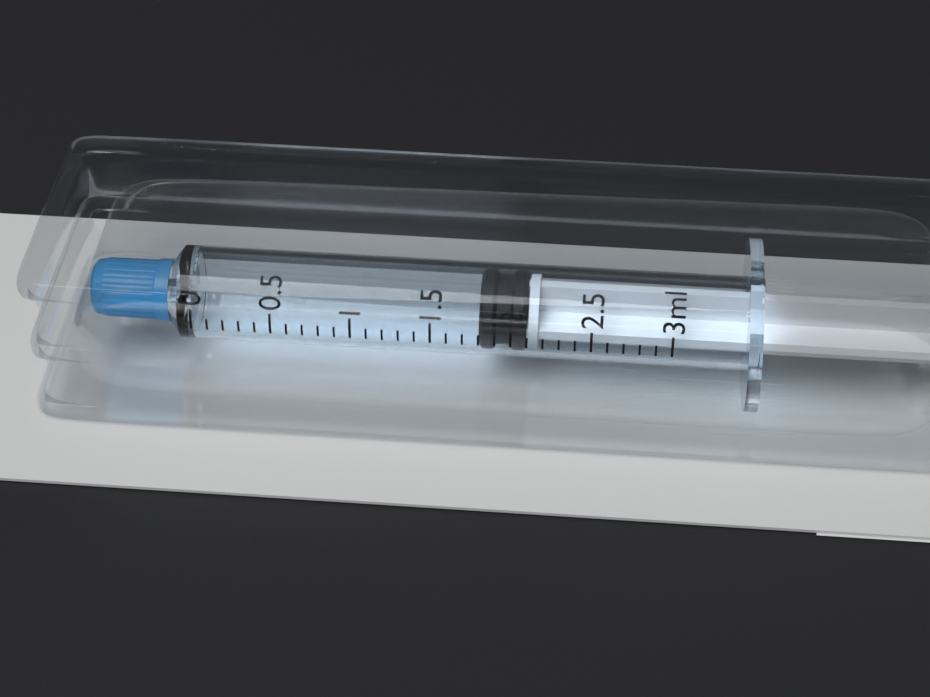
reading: 1.8 ml
